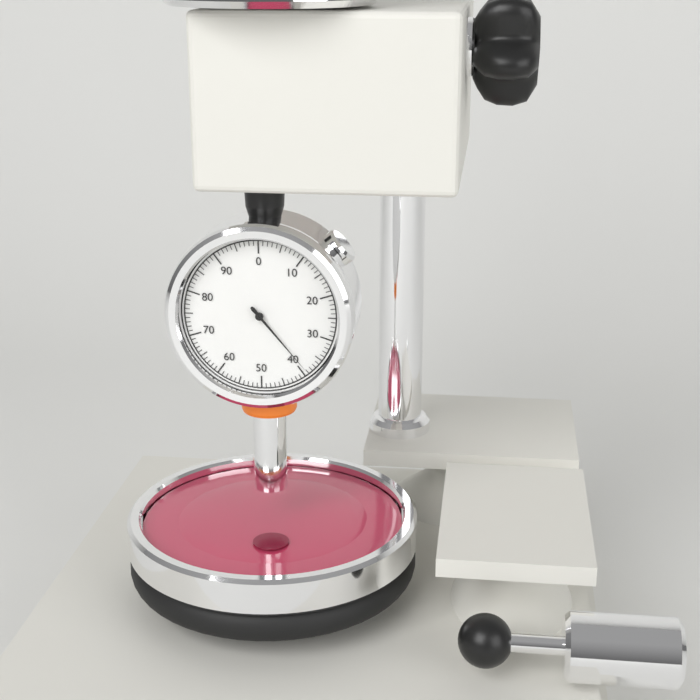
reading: 39 (no unit)
